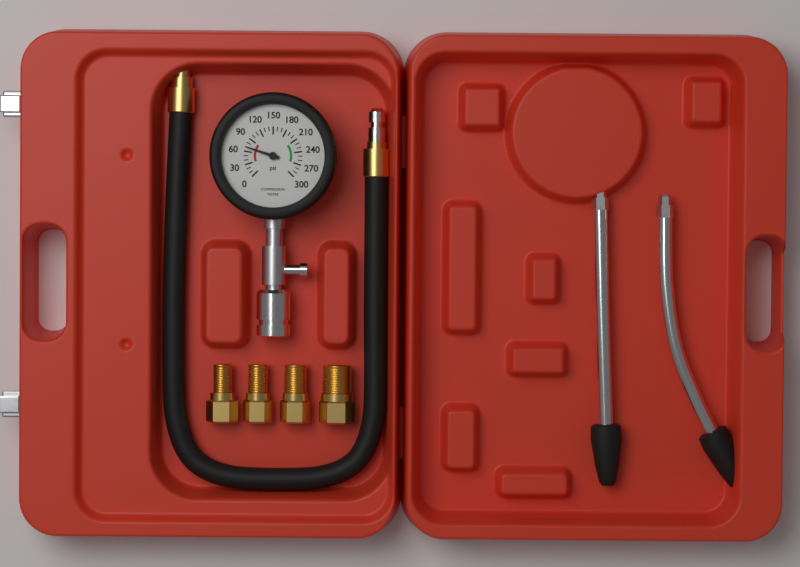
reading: 70 psi
